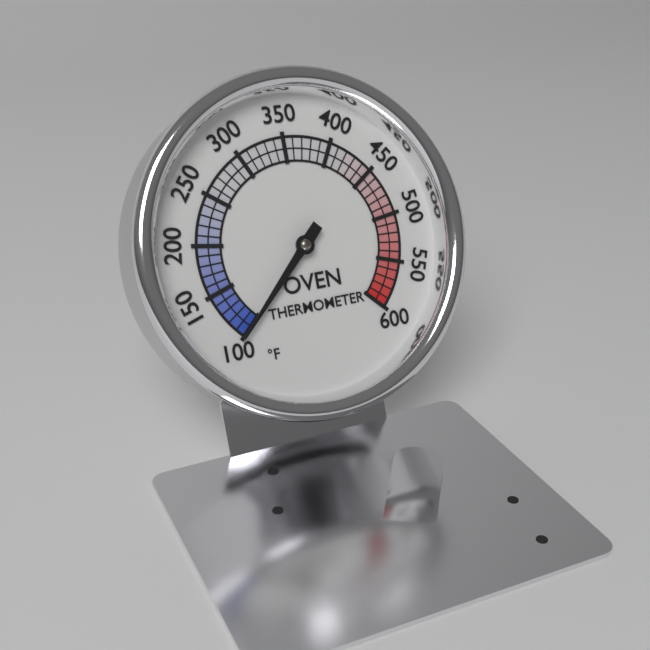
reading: 100 °F
